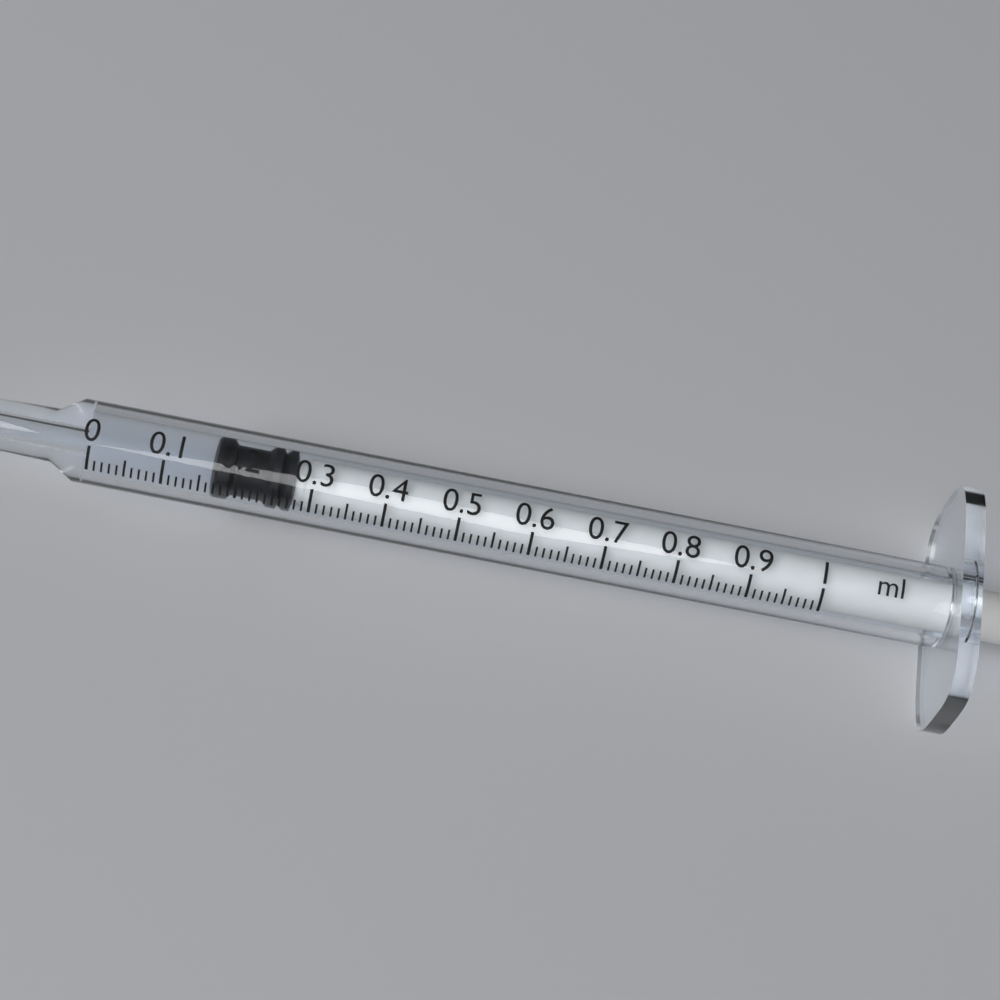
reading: 0.17 ml
